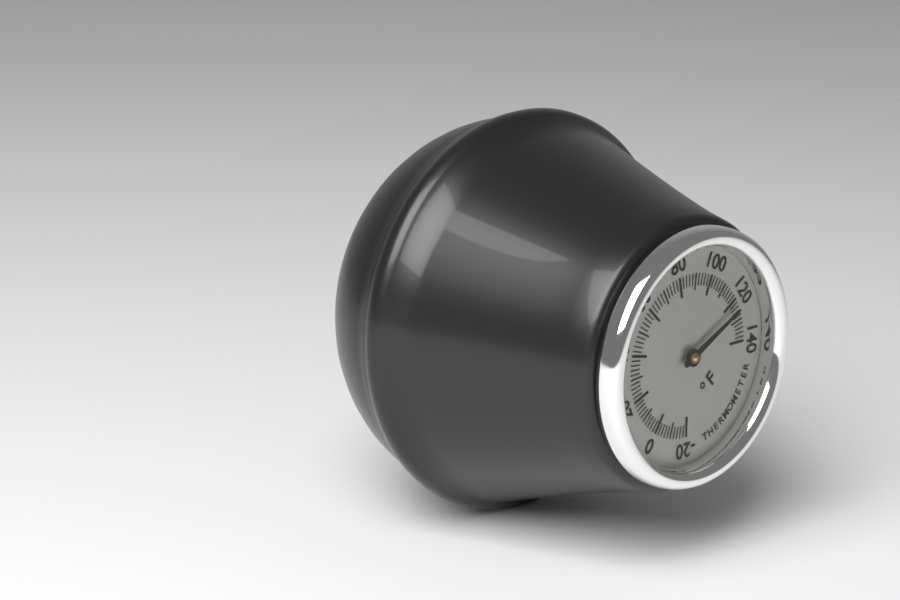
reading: 124 °F
